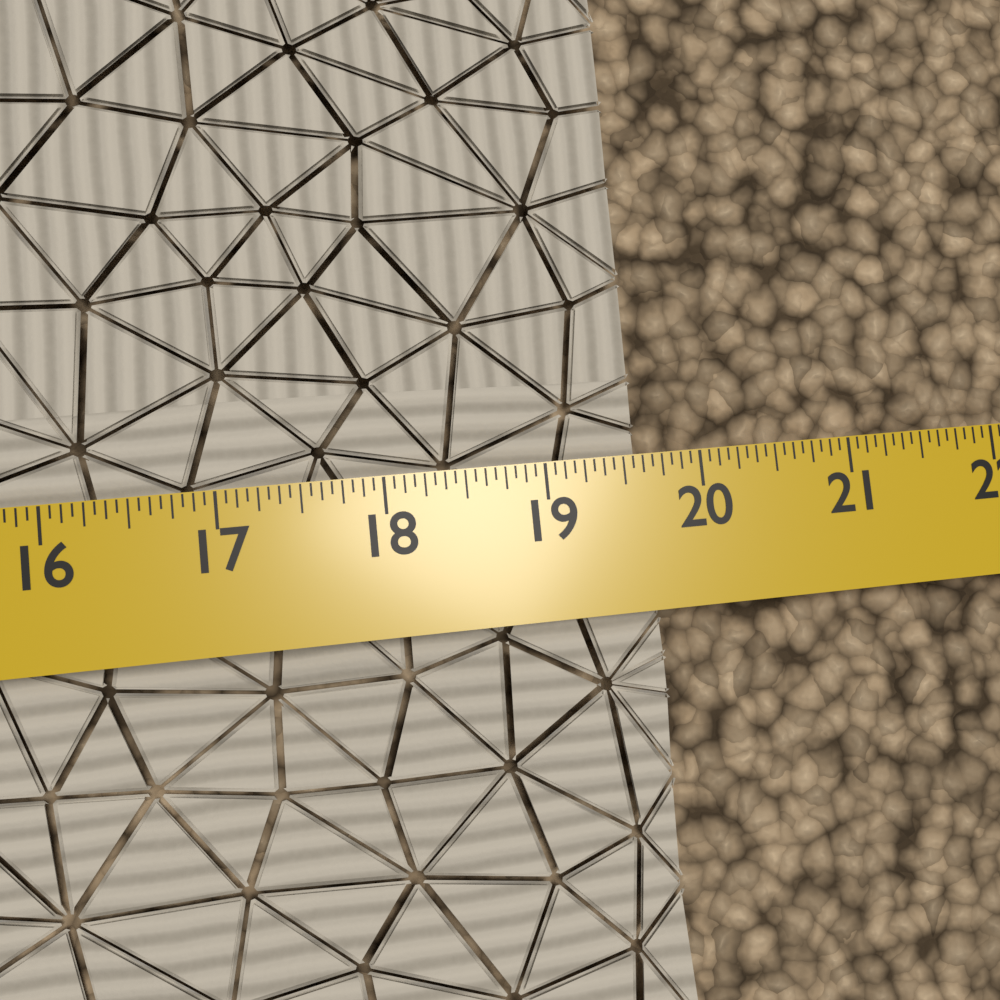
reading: 19.6875 in
